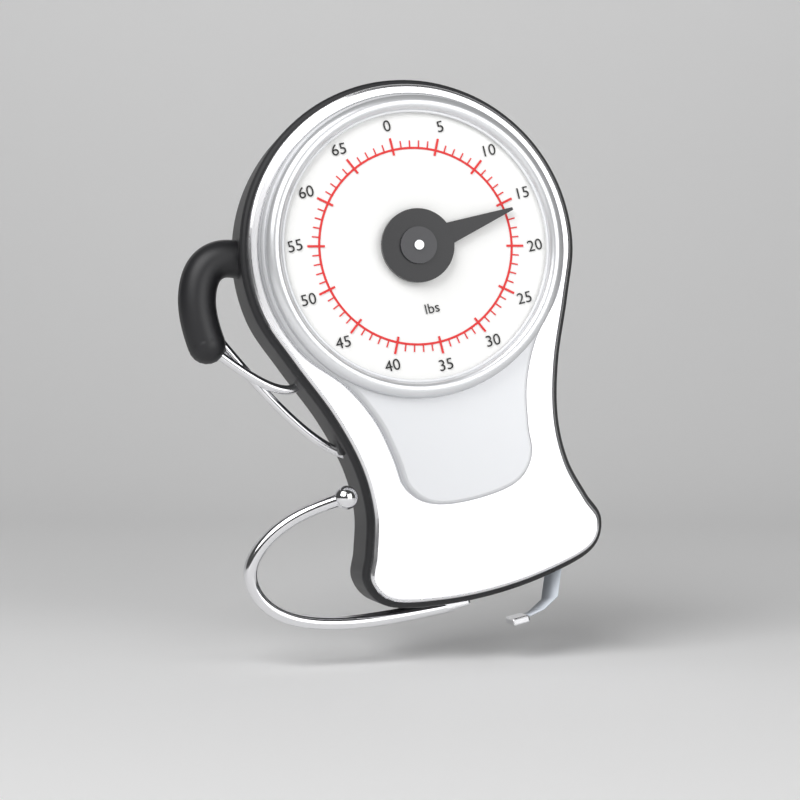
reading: 16 lbs
